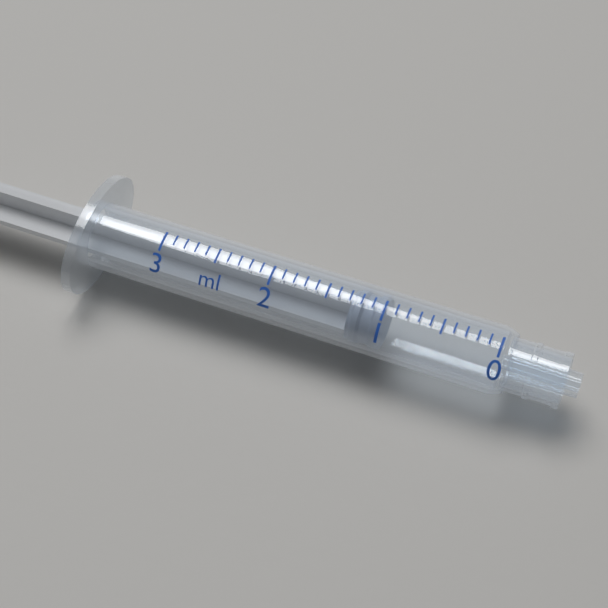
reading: 1.0 ml
